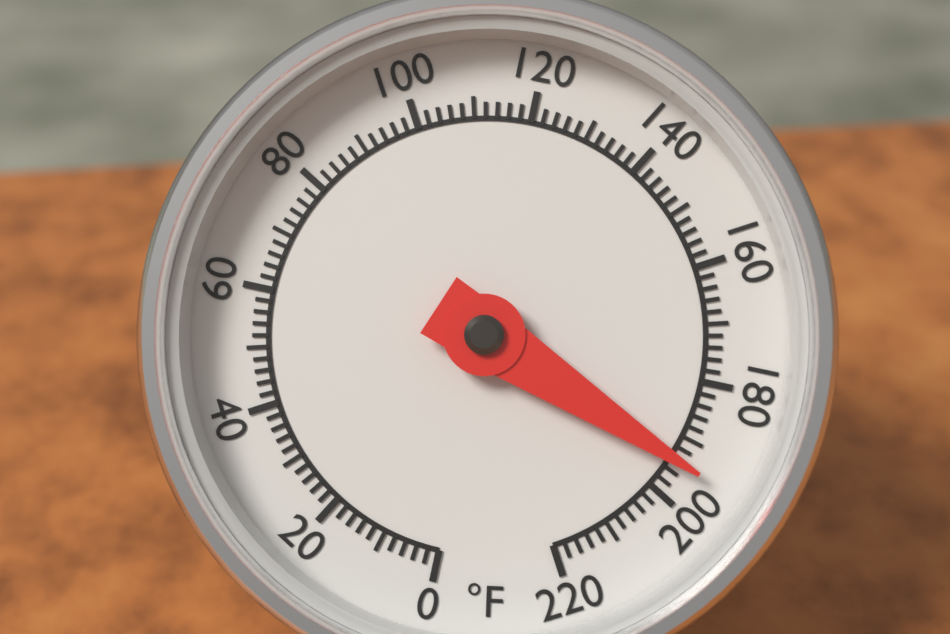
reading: 194 °F
